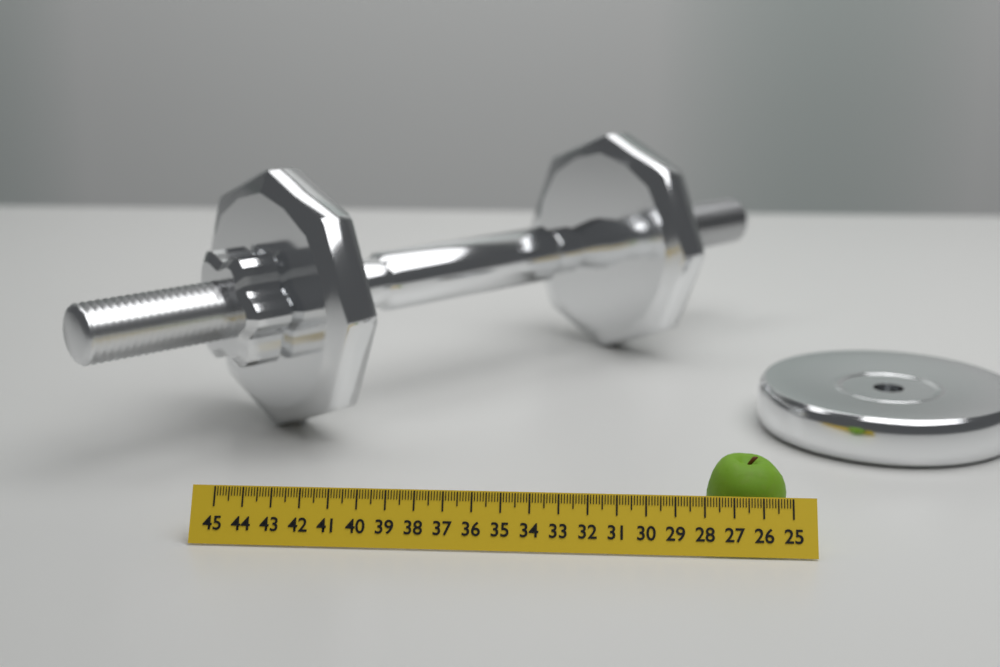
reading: 27.8 (no unit)
